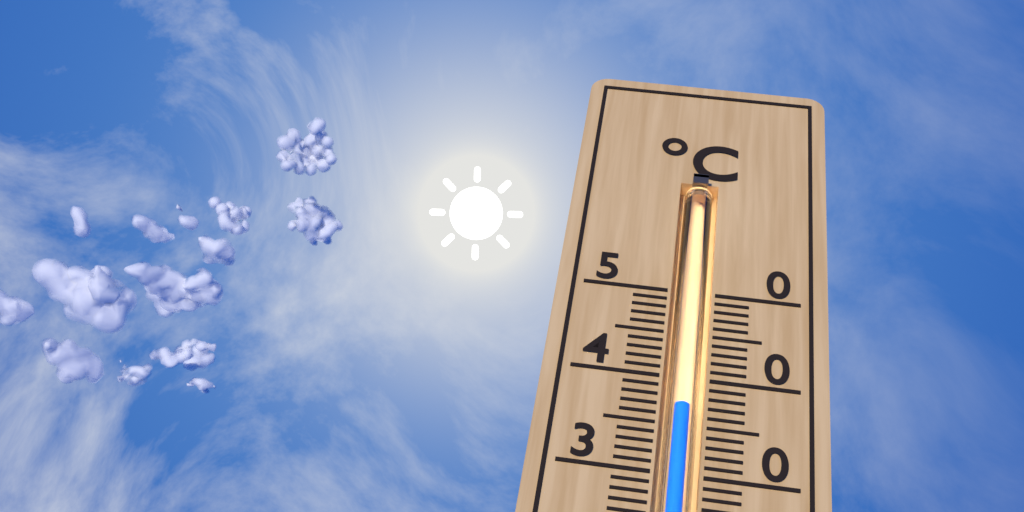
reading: 37 °C
